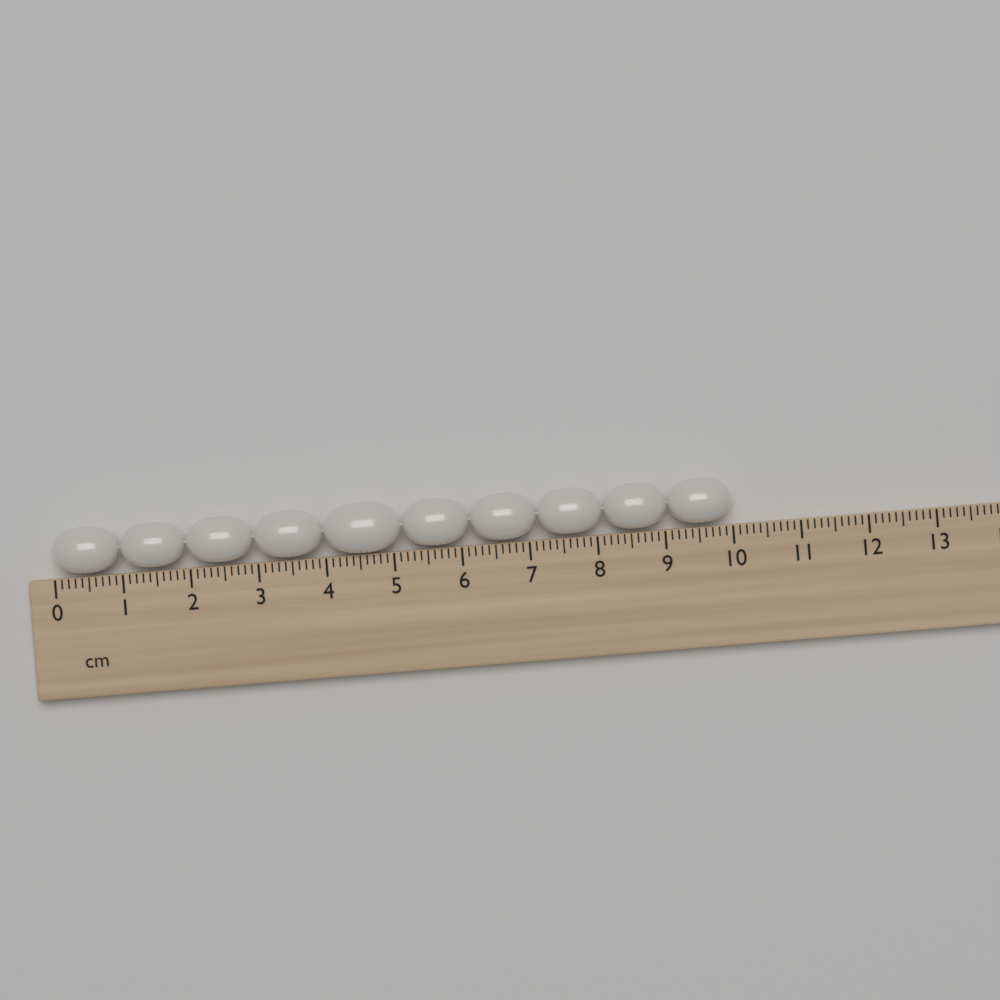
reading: 10.0 cm
